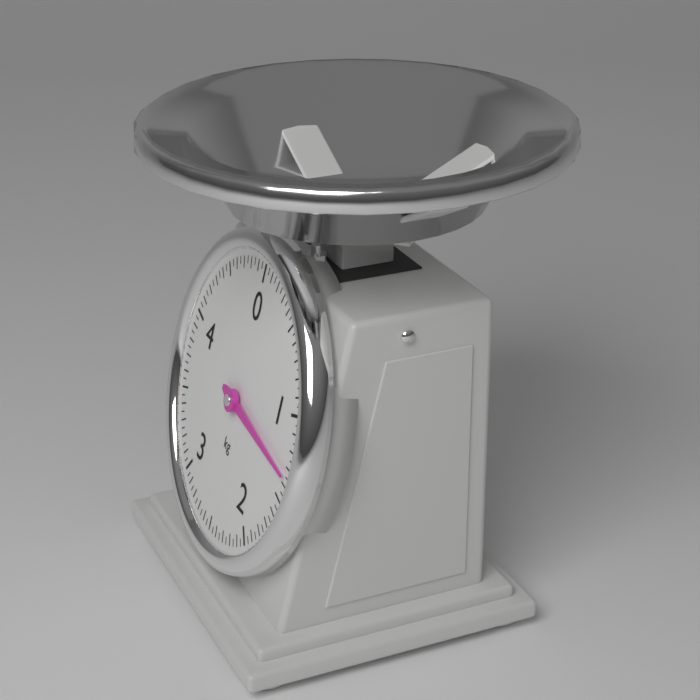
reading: 1.35 kg
